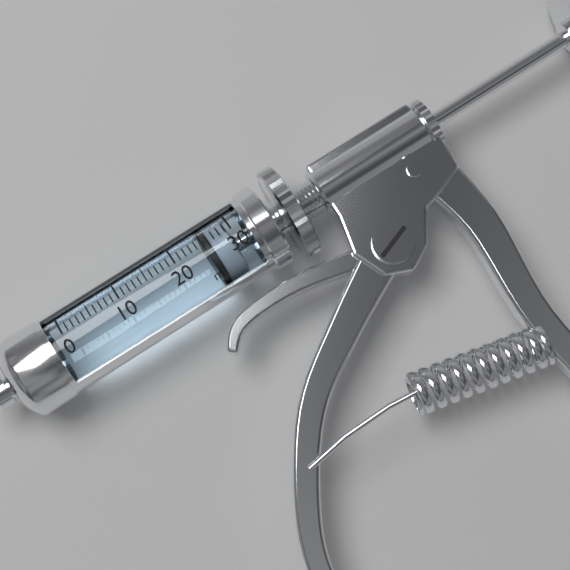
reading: 25 ml
